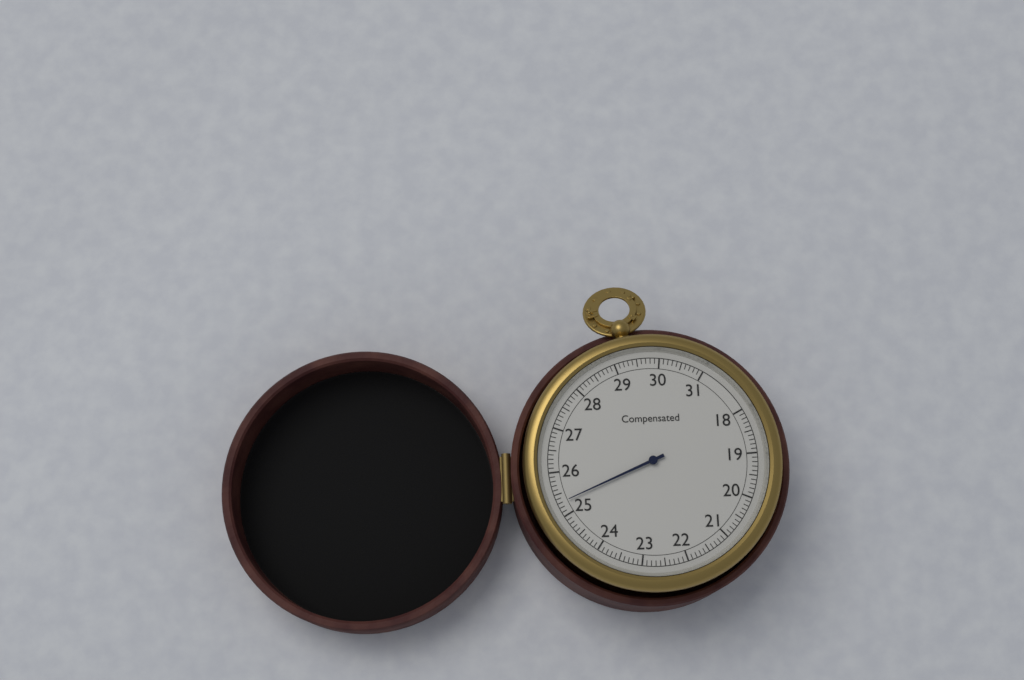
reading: 25.3 (no unit)
